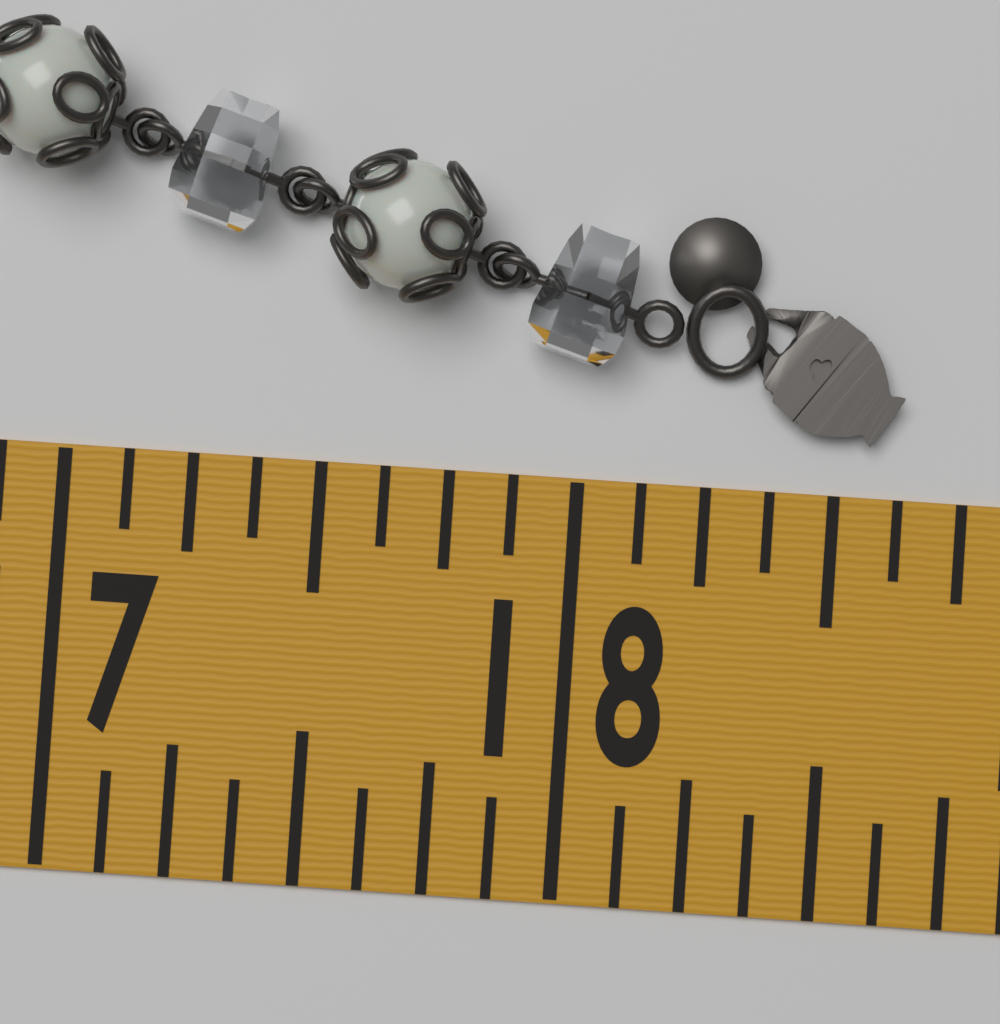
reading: 18.625 in
